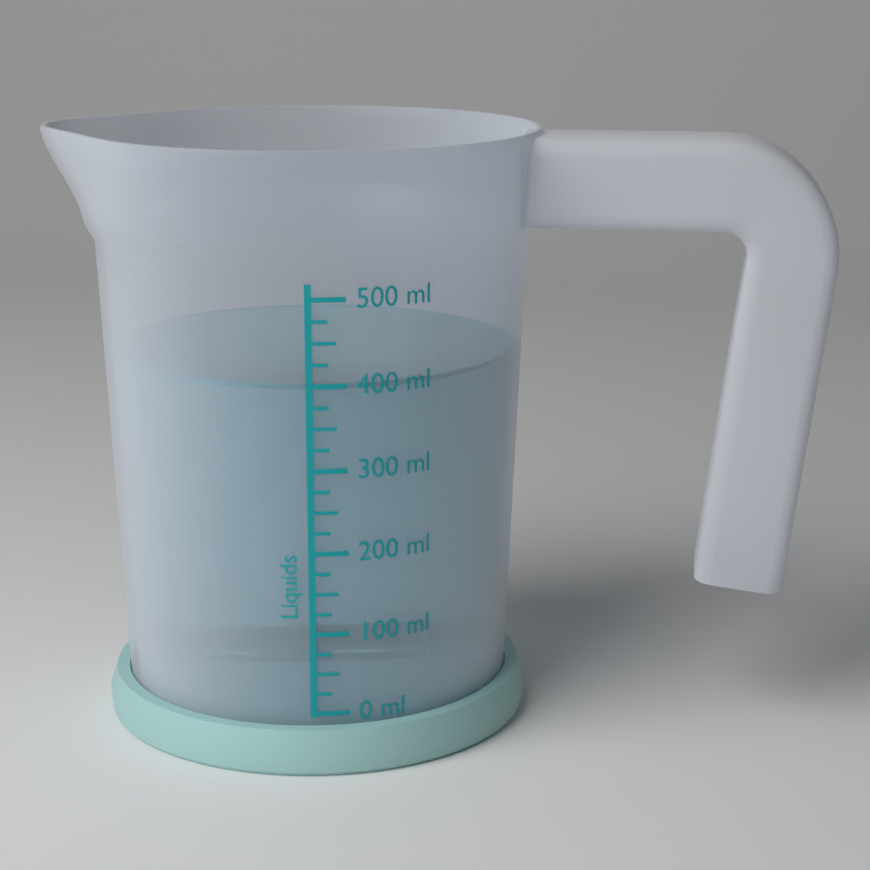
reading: 400 ml
